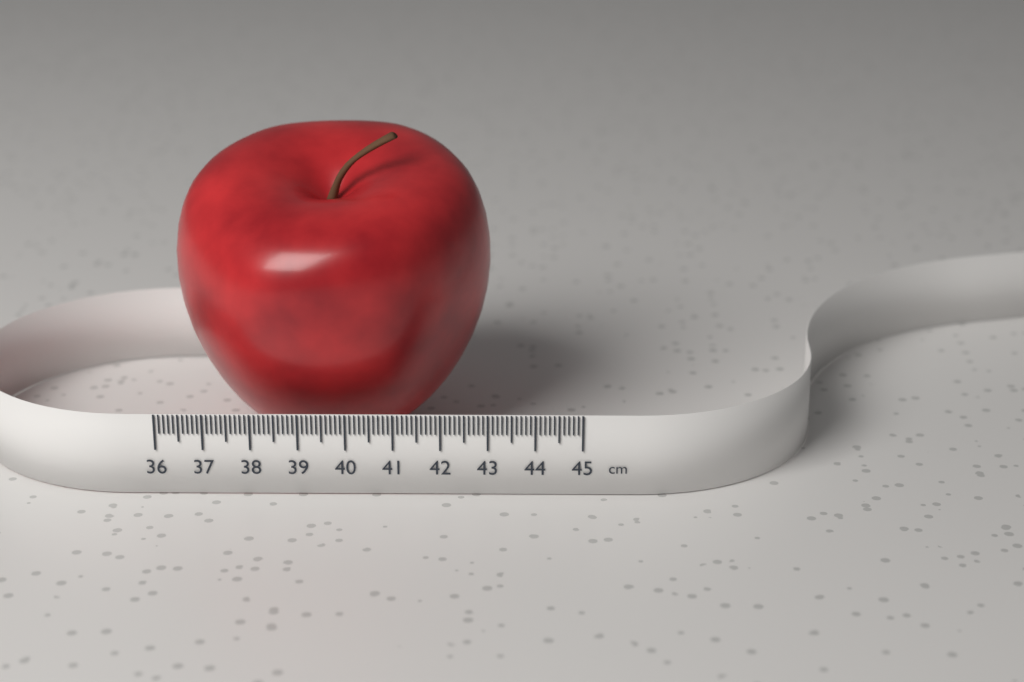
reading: 43.0 cm
